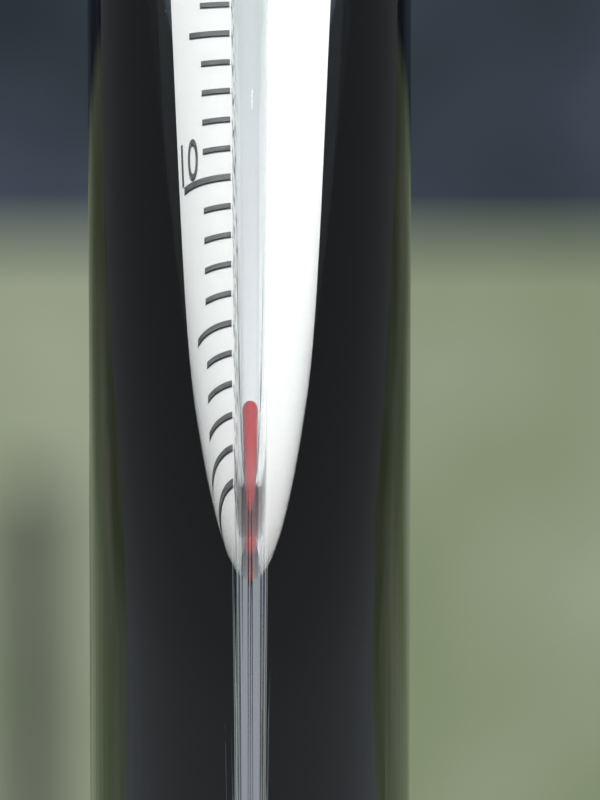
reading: 1 °C
